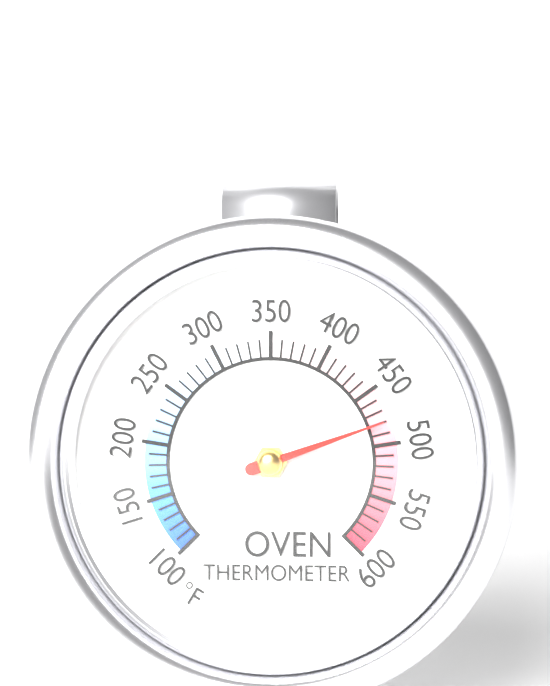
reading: 480 °F
